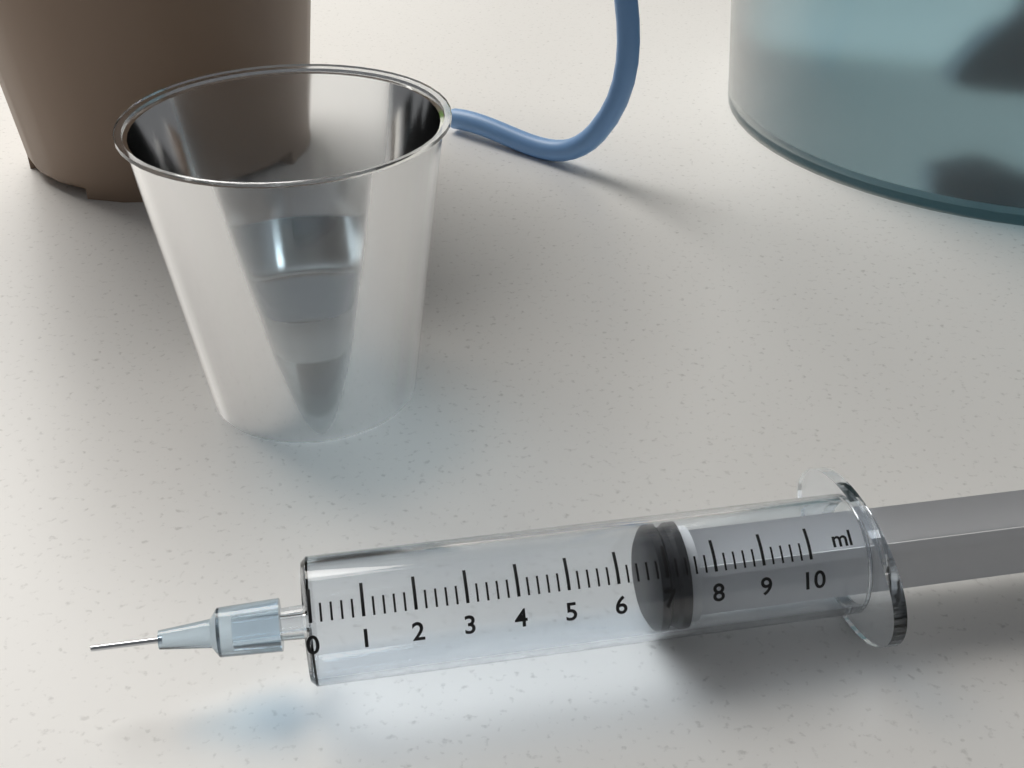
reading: 6.8 ml
